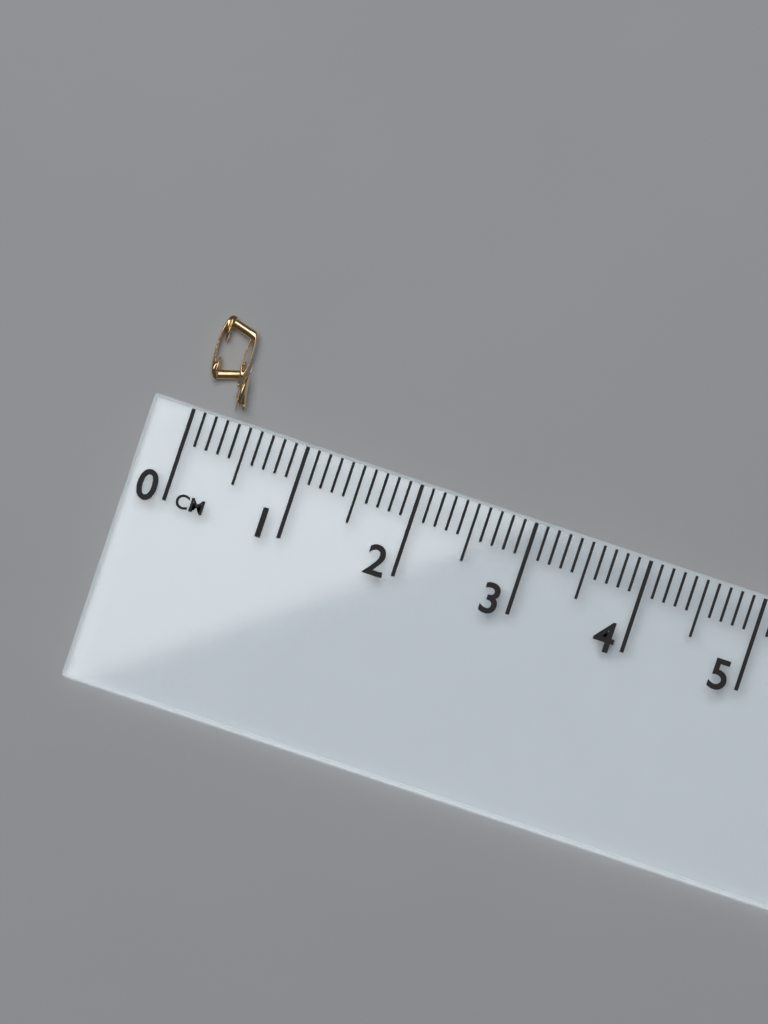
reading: 0.4 cm
